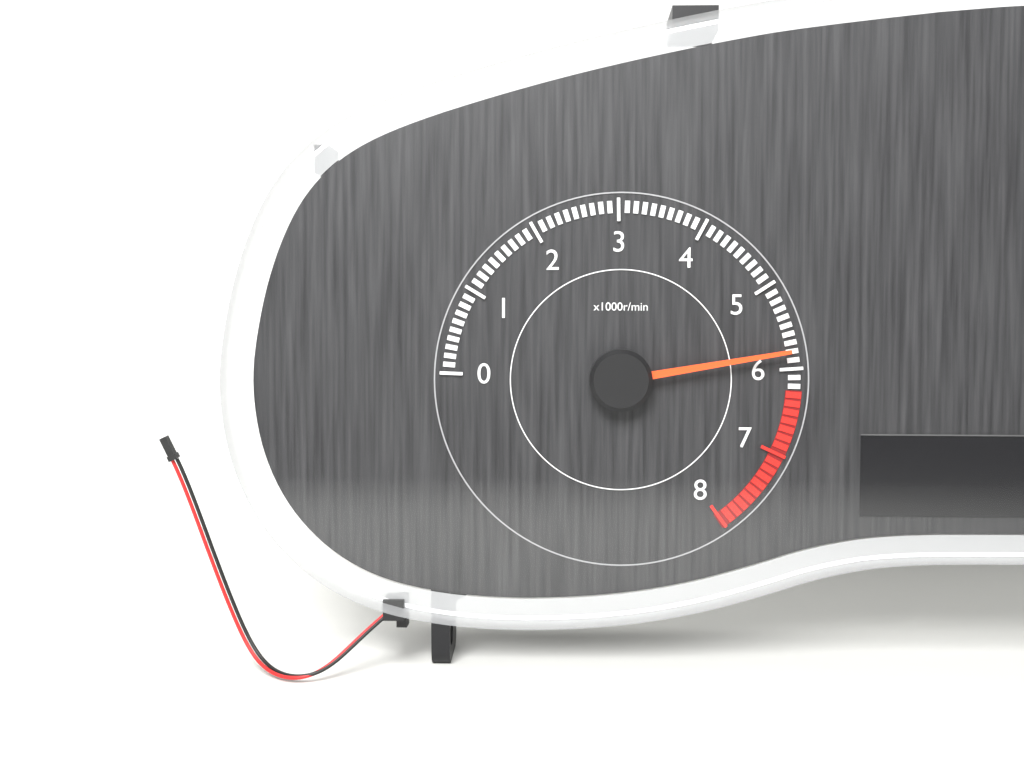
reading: 5800 r/min
